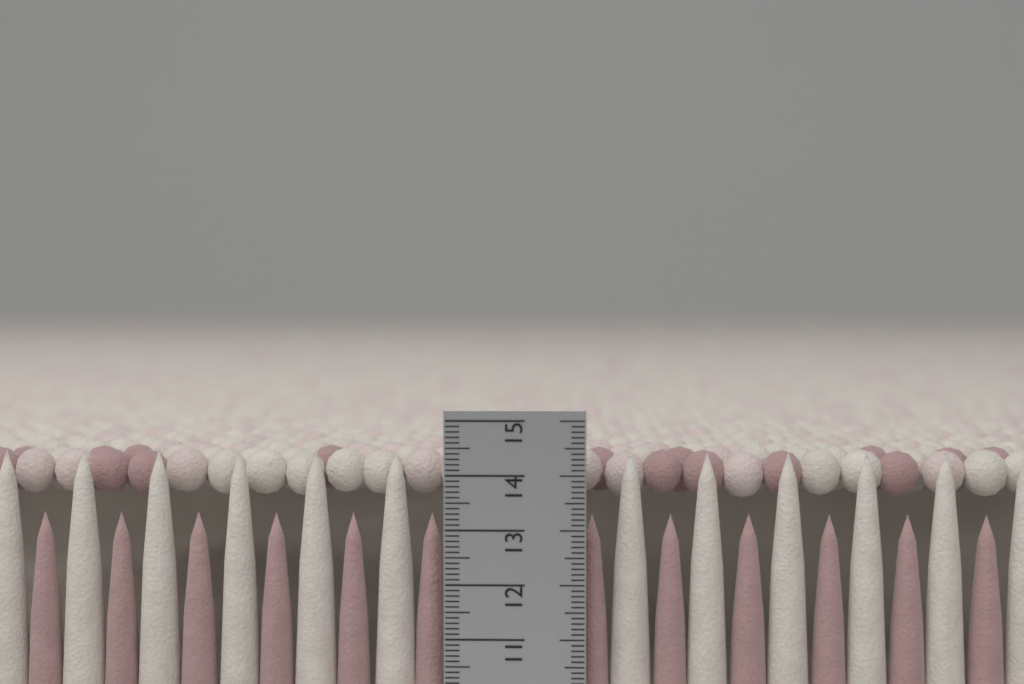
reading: 14.4 cm
